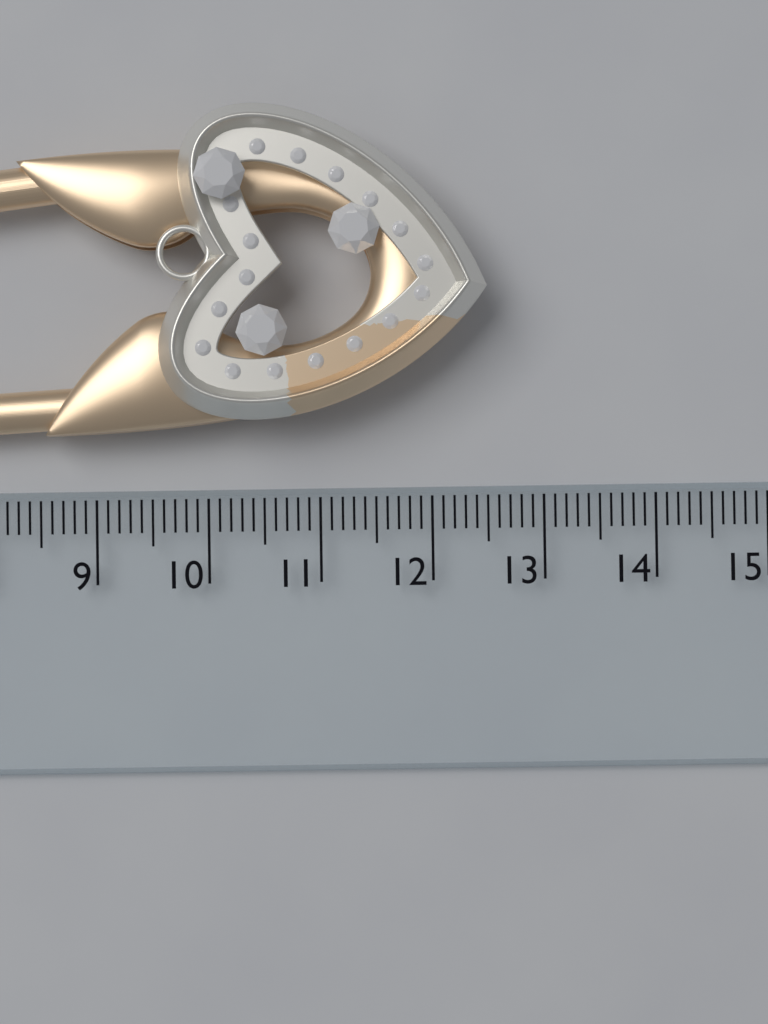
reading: 12.5 cm
